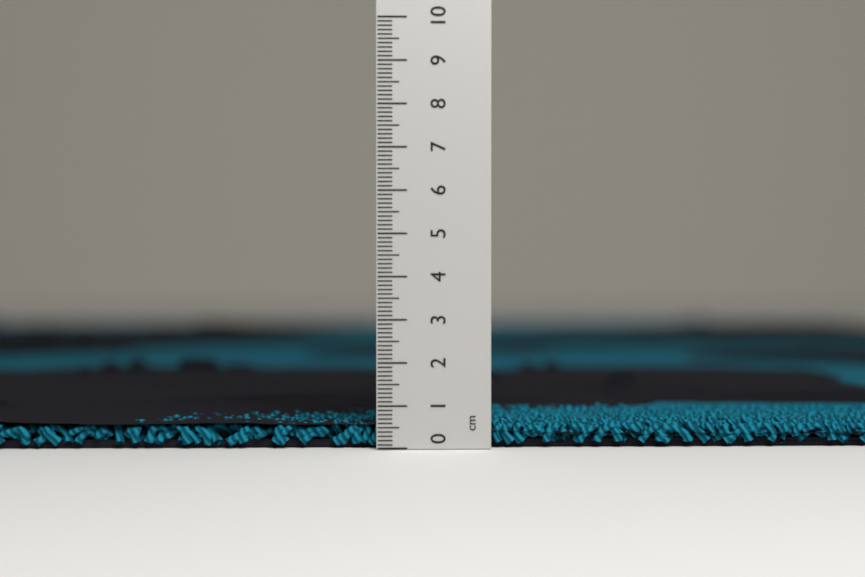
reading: 0.6 cm
